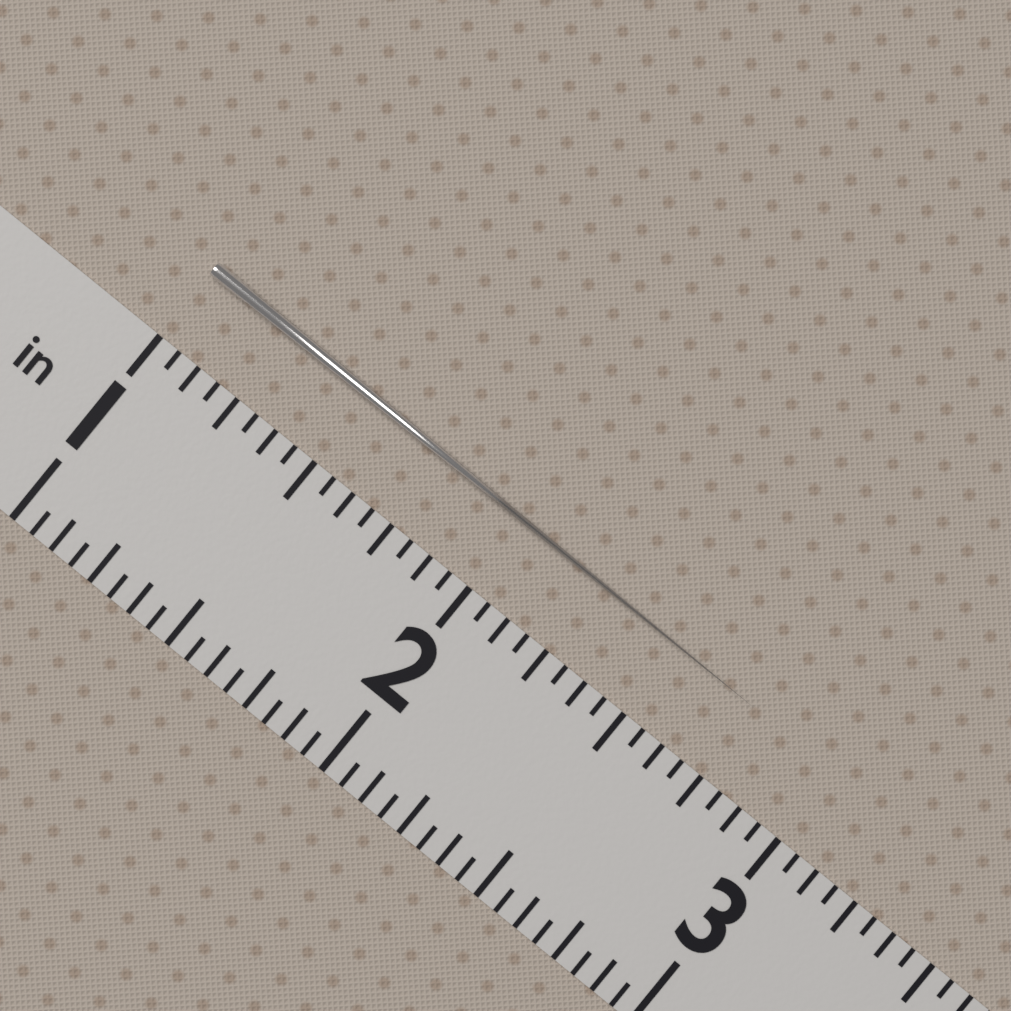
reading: 2.7500 in
